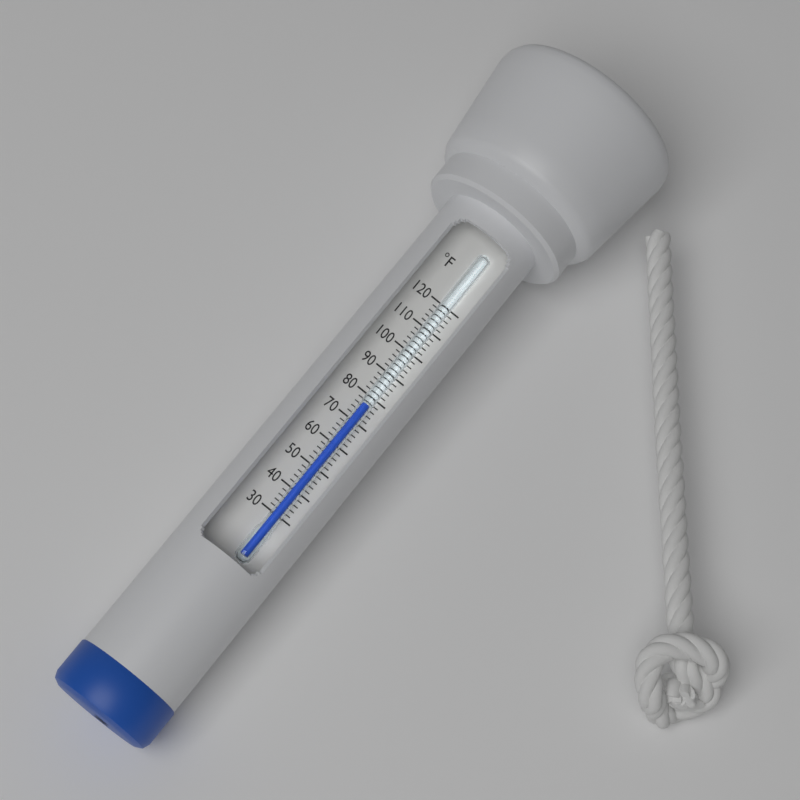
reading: 76 °F
